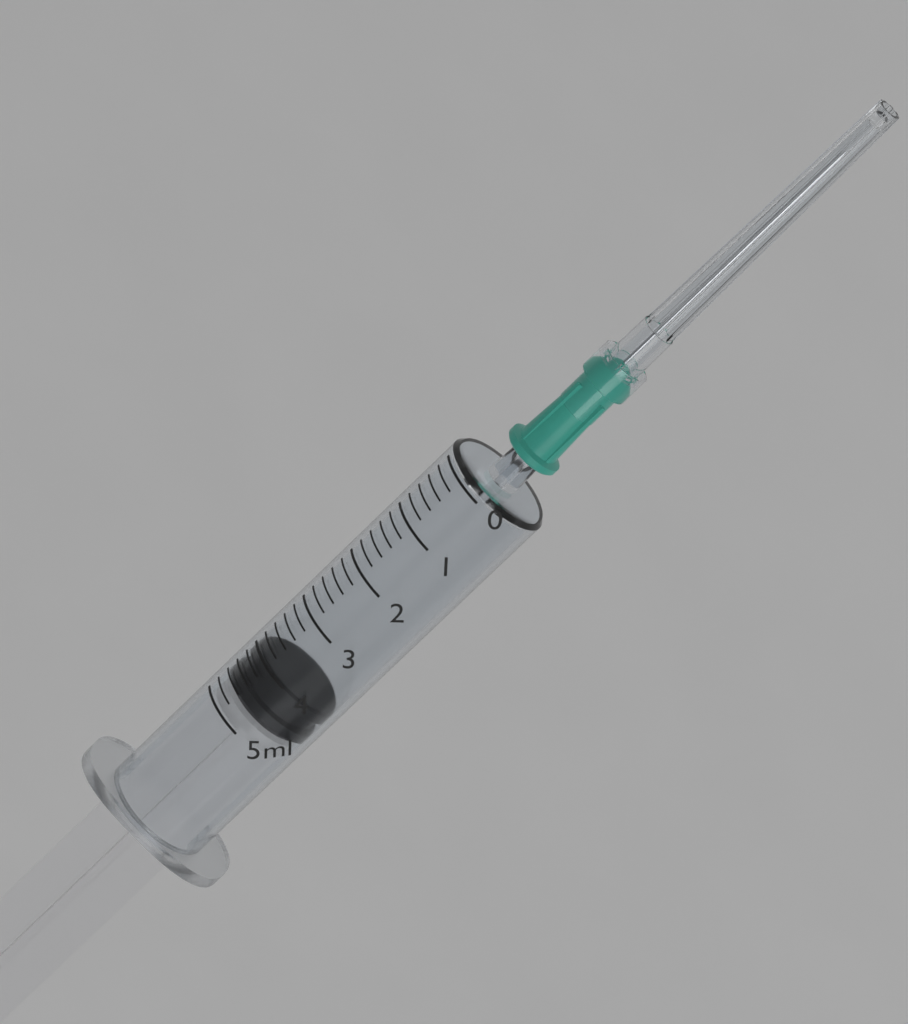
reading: 4.0 ml
